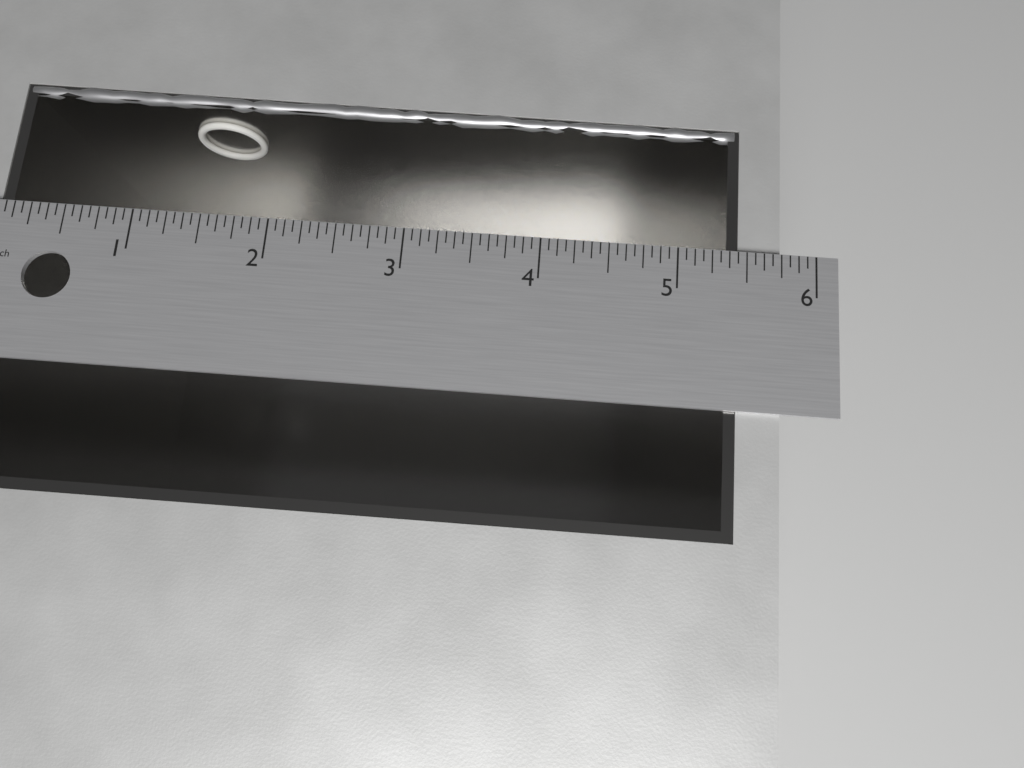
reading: 5.4375 in
